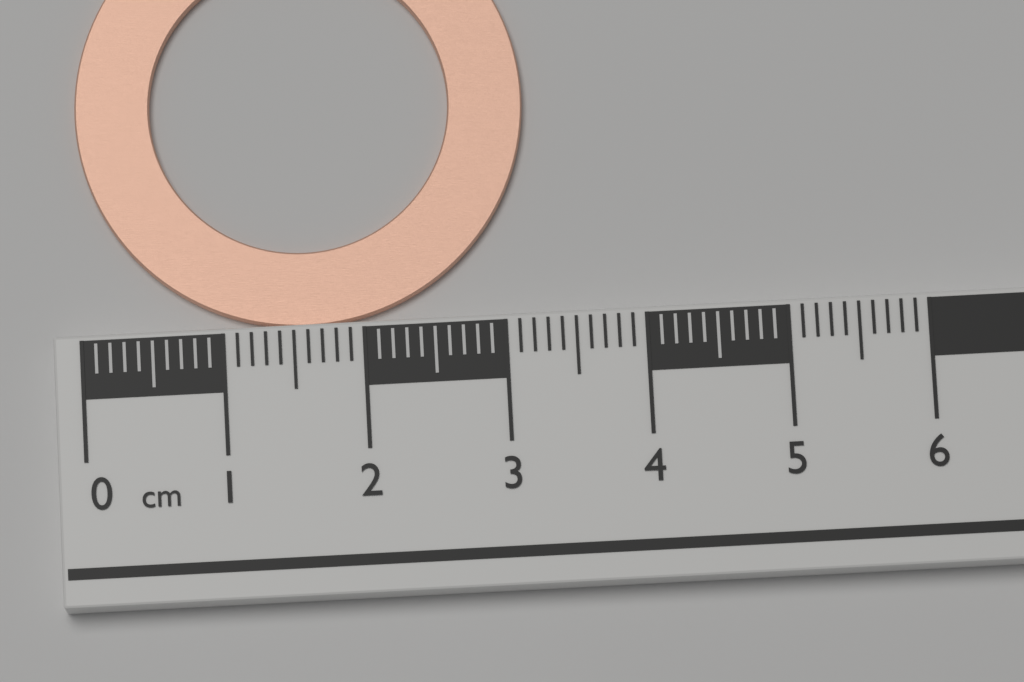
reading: 3.2 cm
